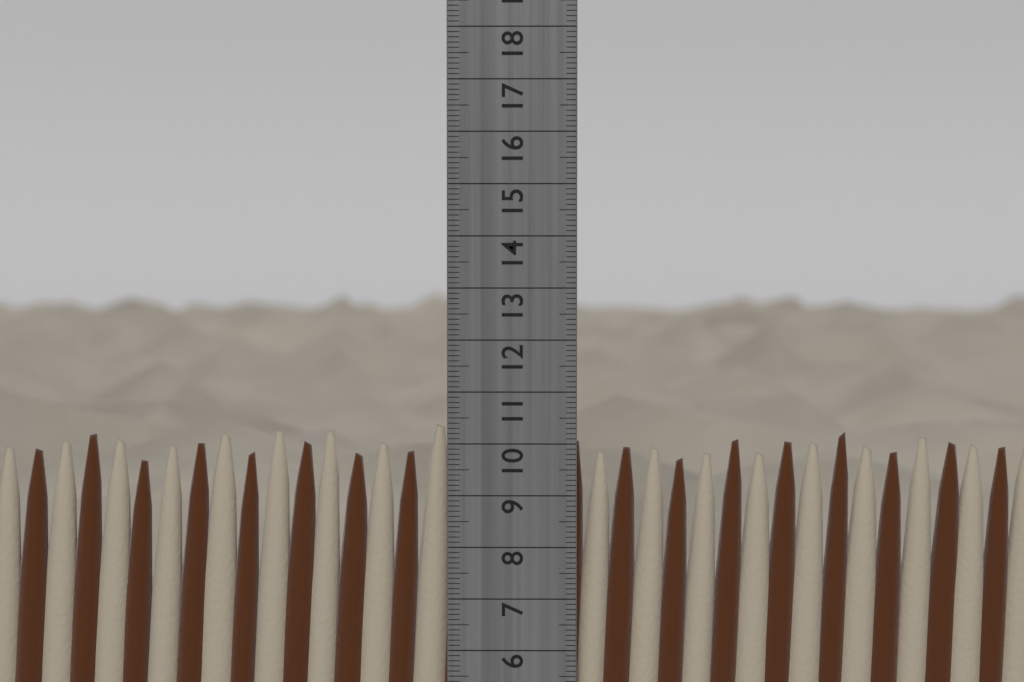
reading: 10.4 cm
